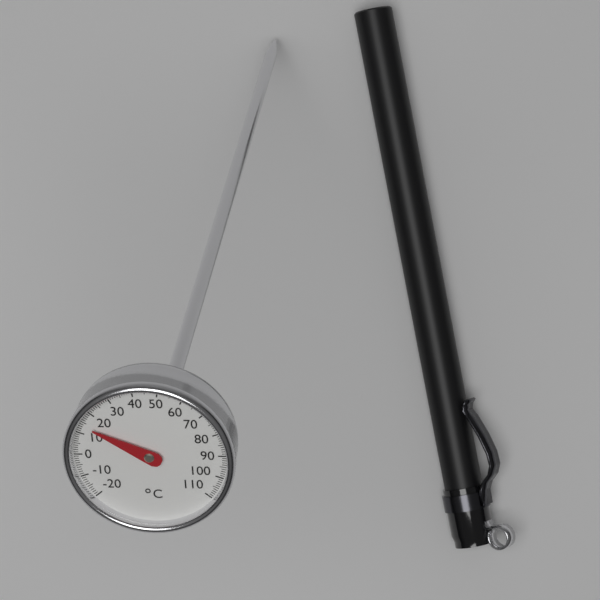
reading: 14 °C
